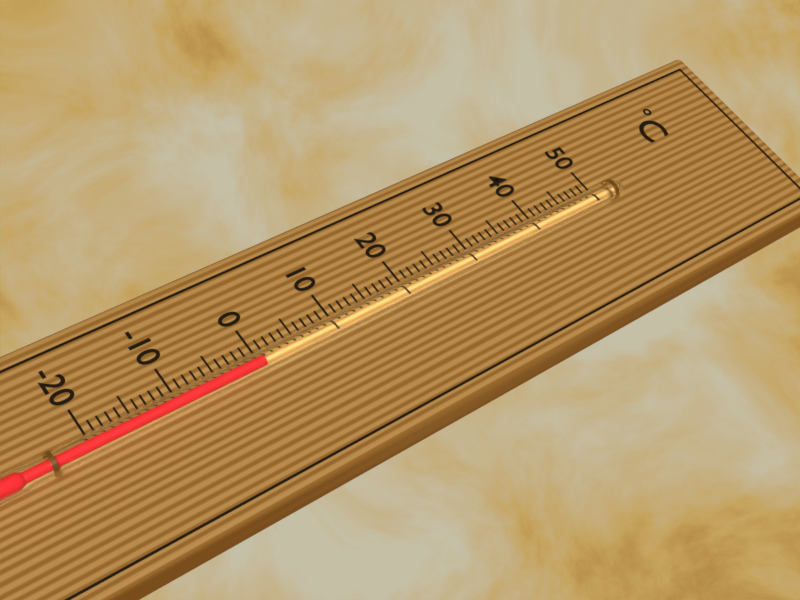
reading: 0 °C
